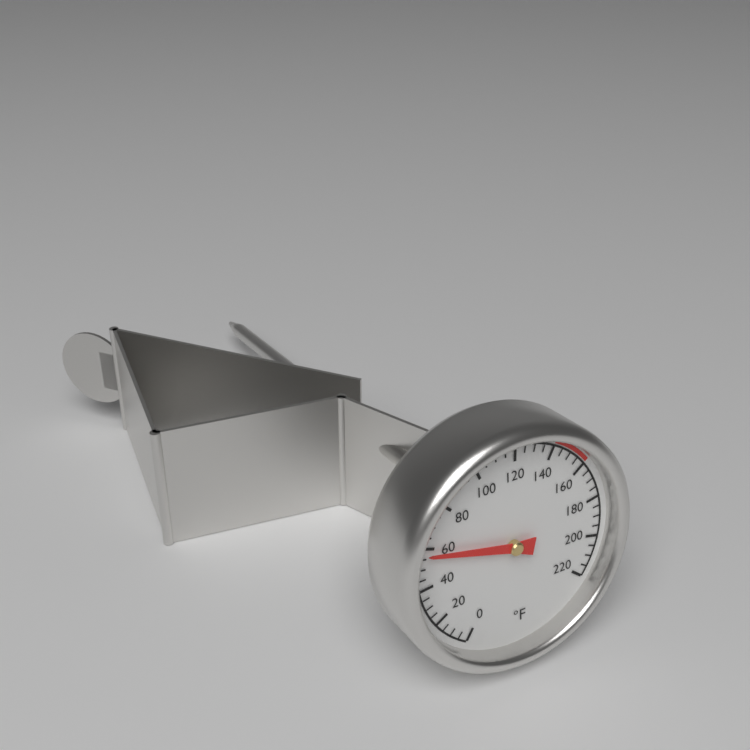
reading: 57 °F
